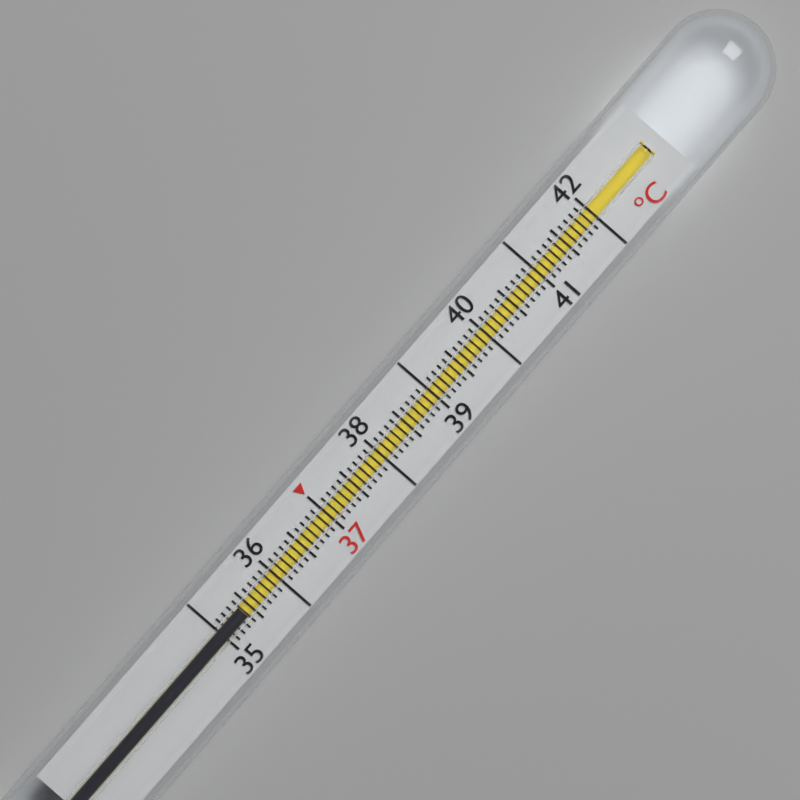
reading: 35.4 °C
